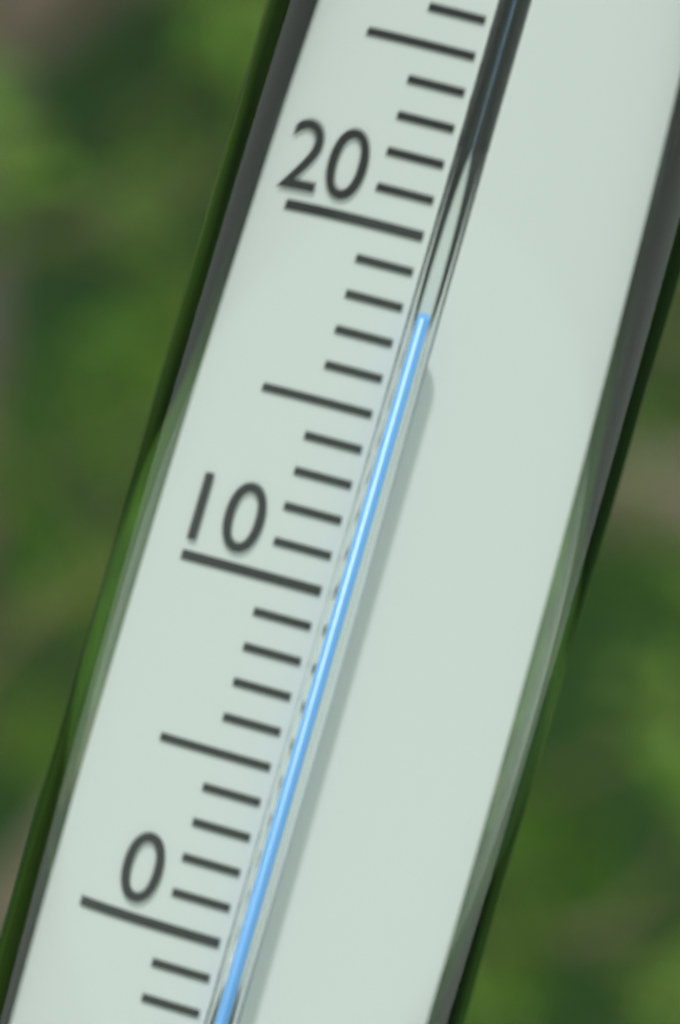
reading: 18 °C
